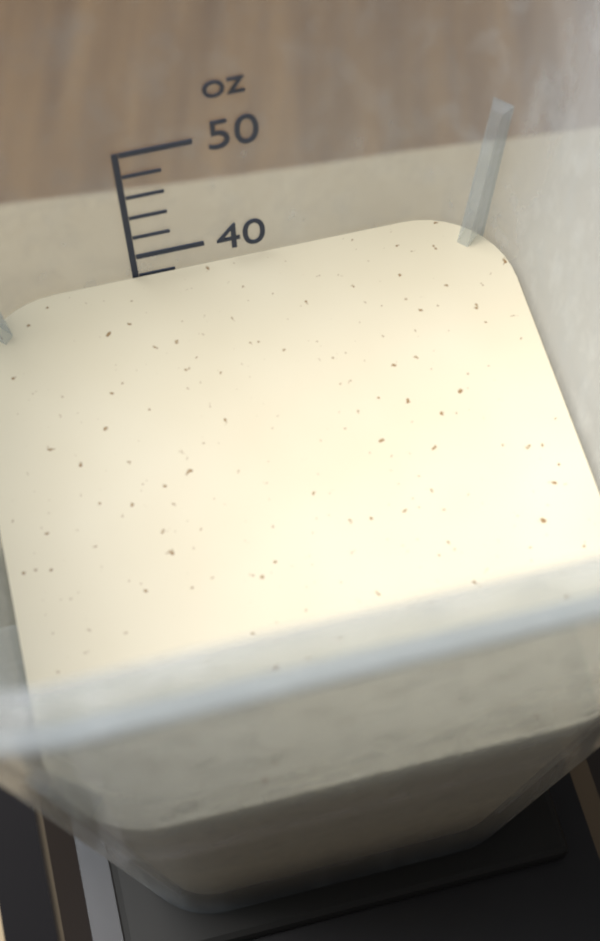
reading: 38 oz
